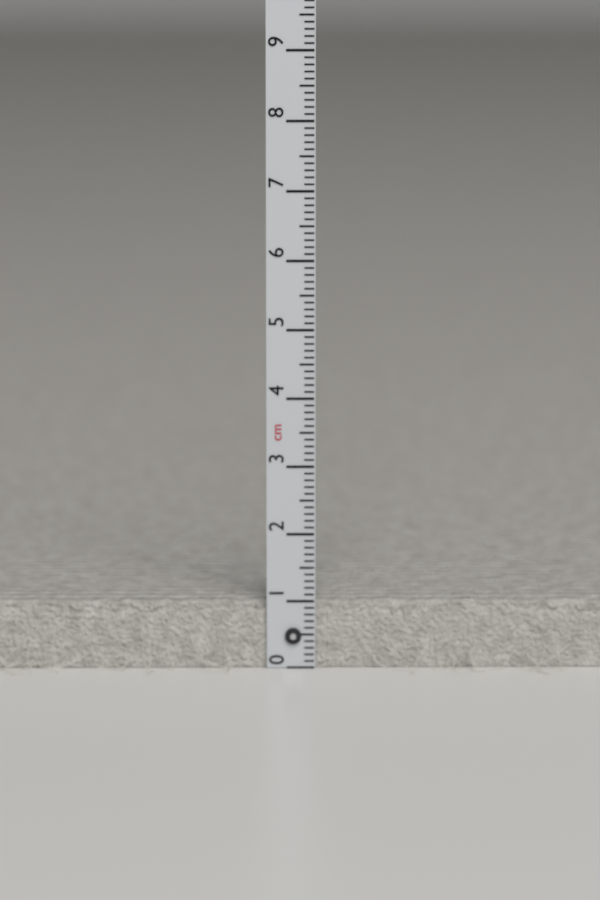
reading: 1.0 cm
